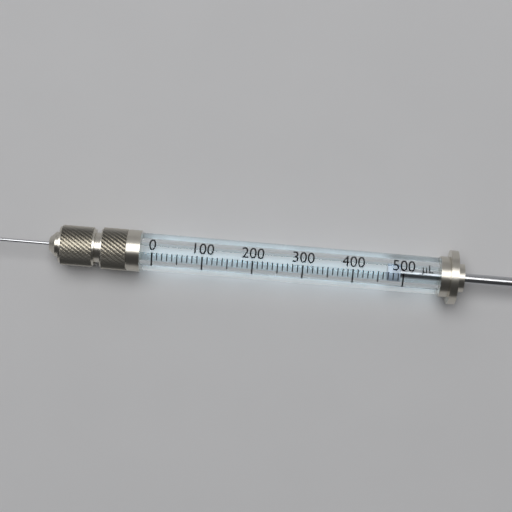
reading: 470 µL
